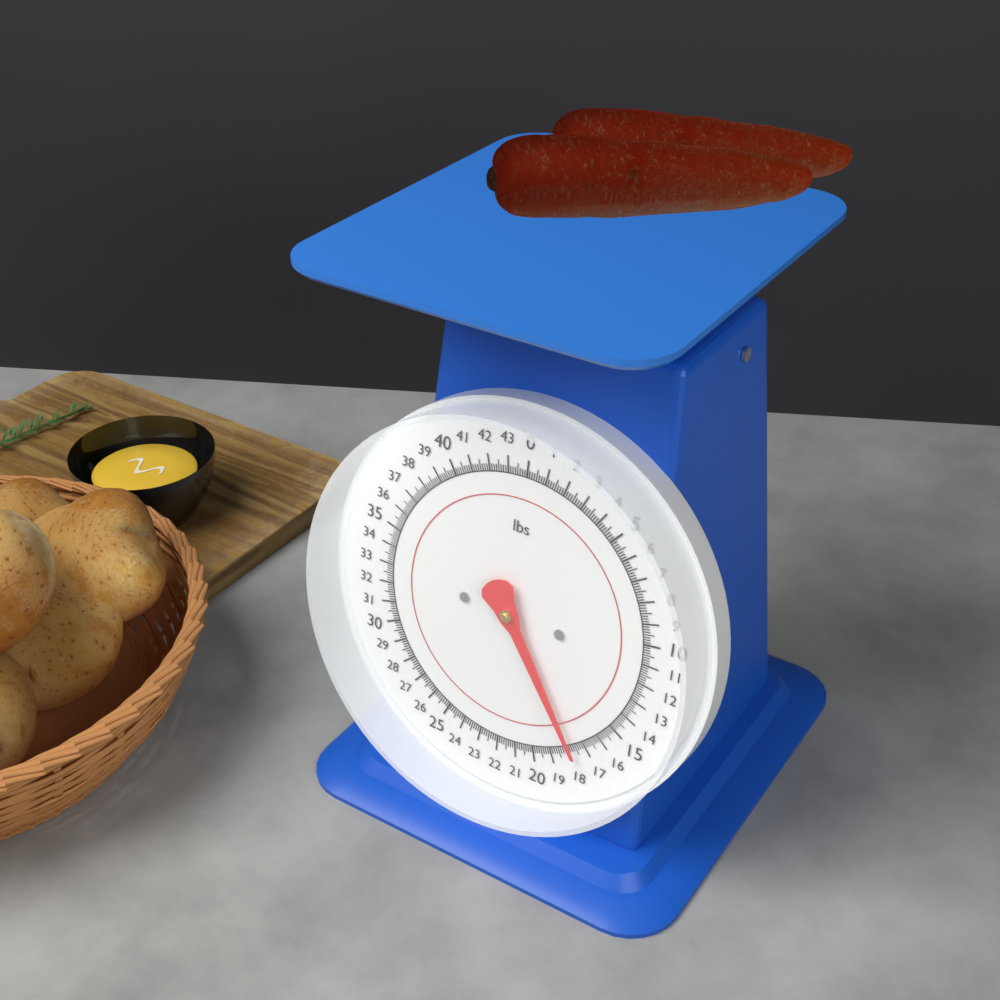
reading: 17.750 lbs
